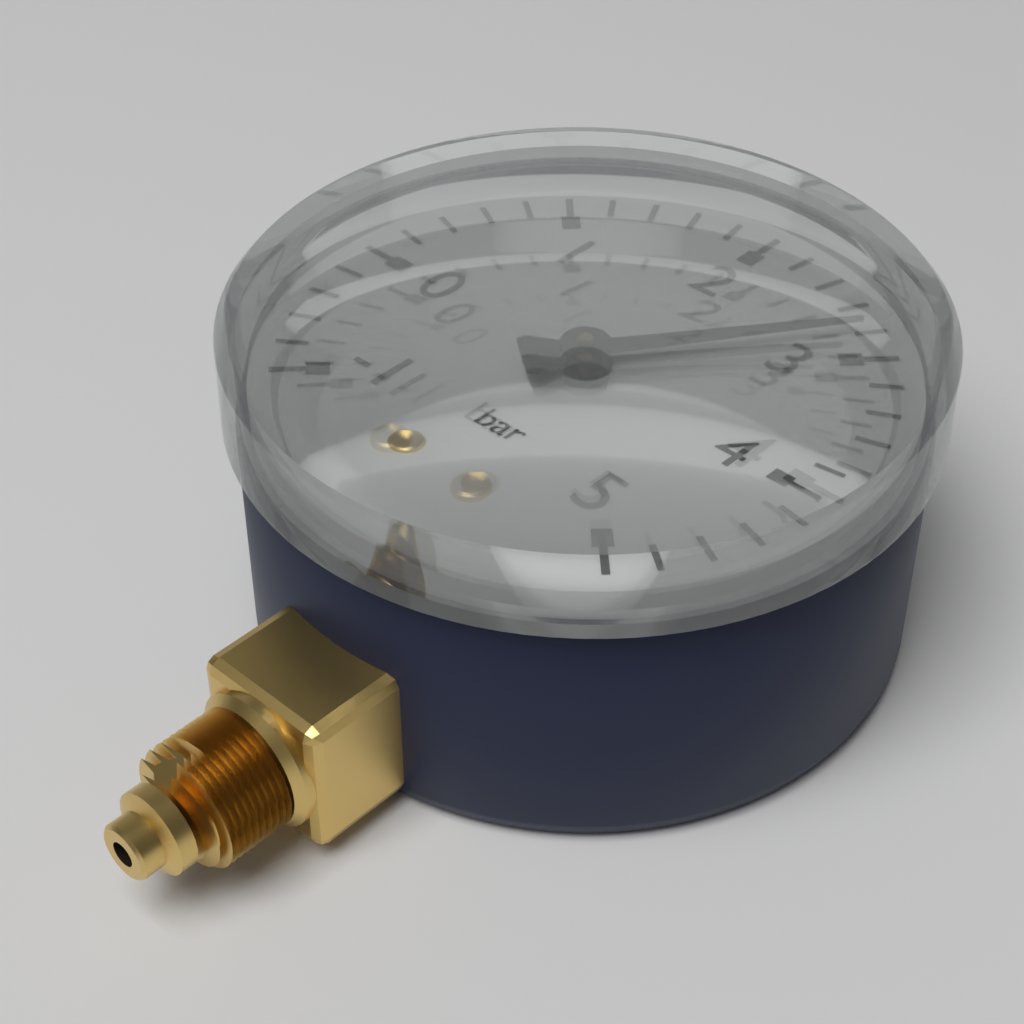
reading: 2.8 bar
